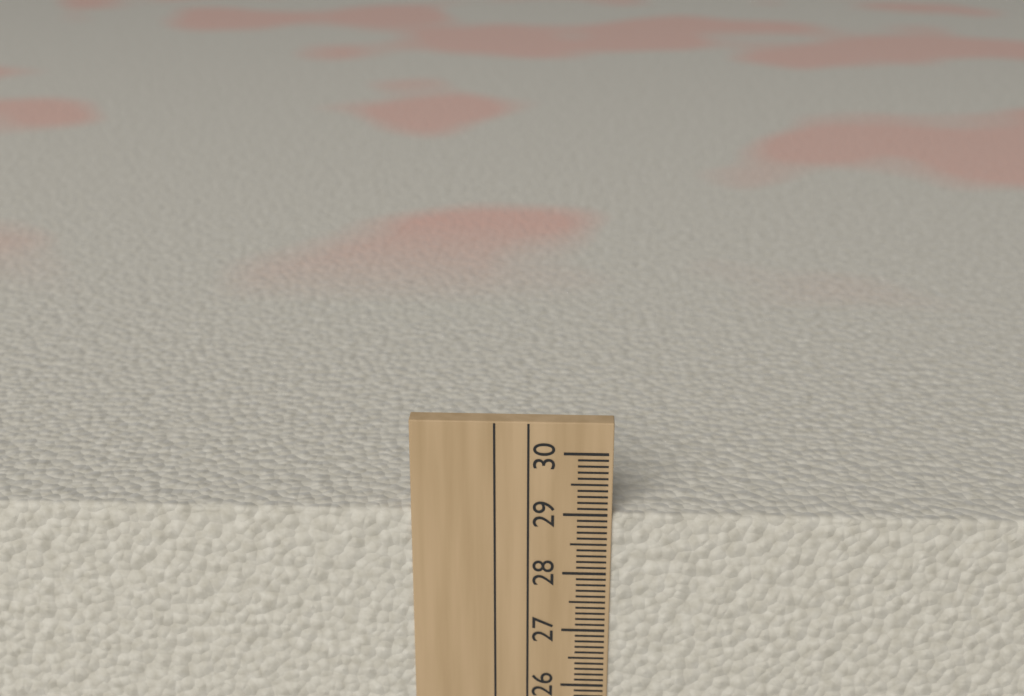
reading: 29.0 cm
